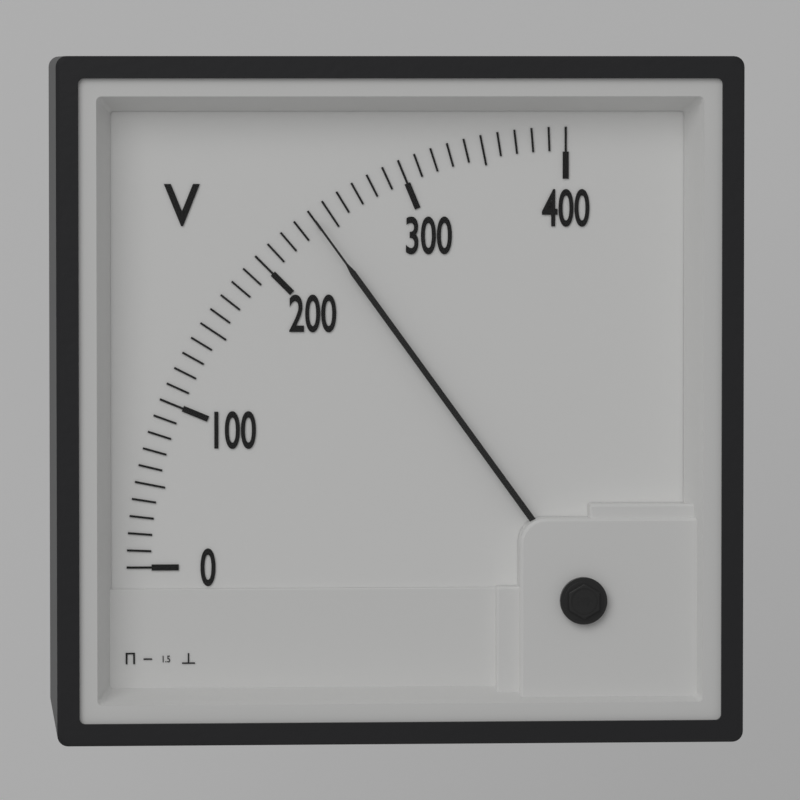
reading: 240 V
